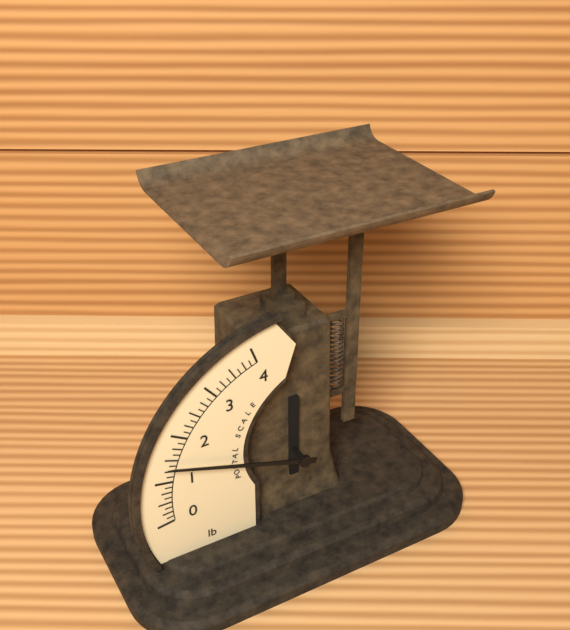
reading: 1.375 lb
